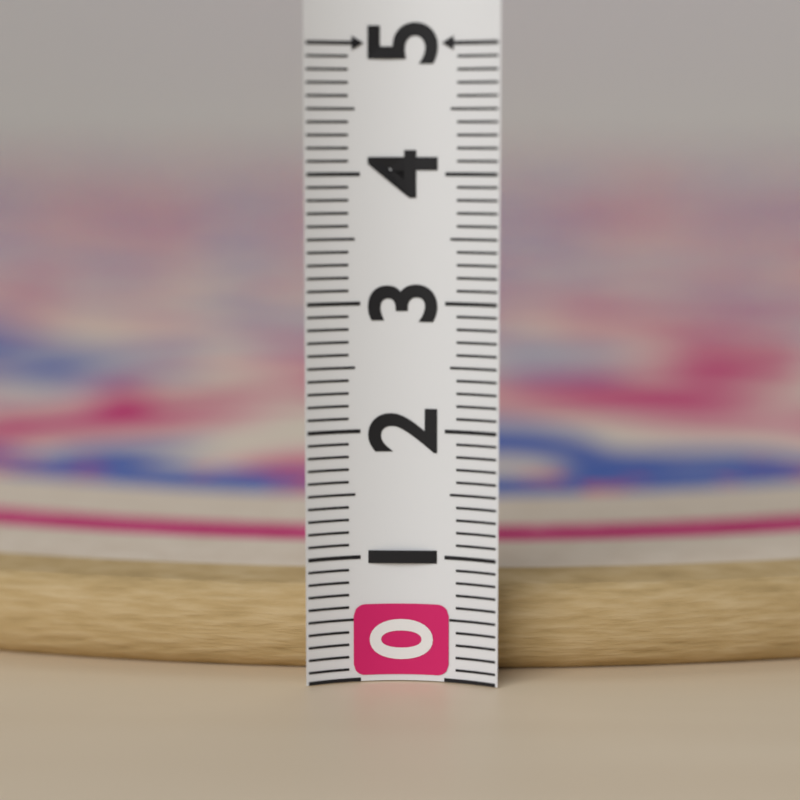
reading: 0.7 (no unit)
